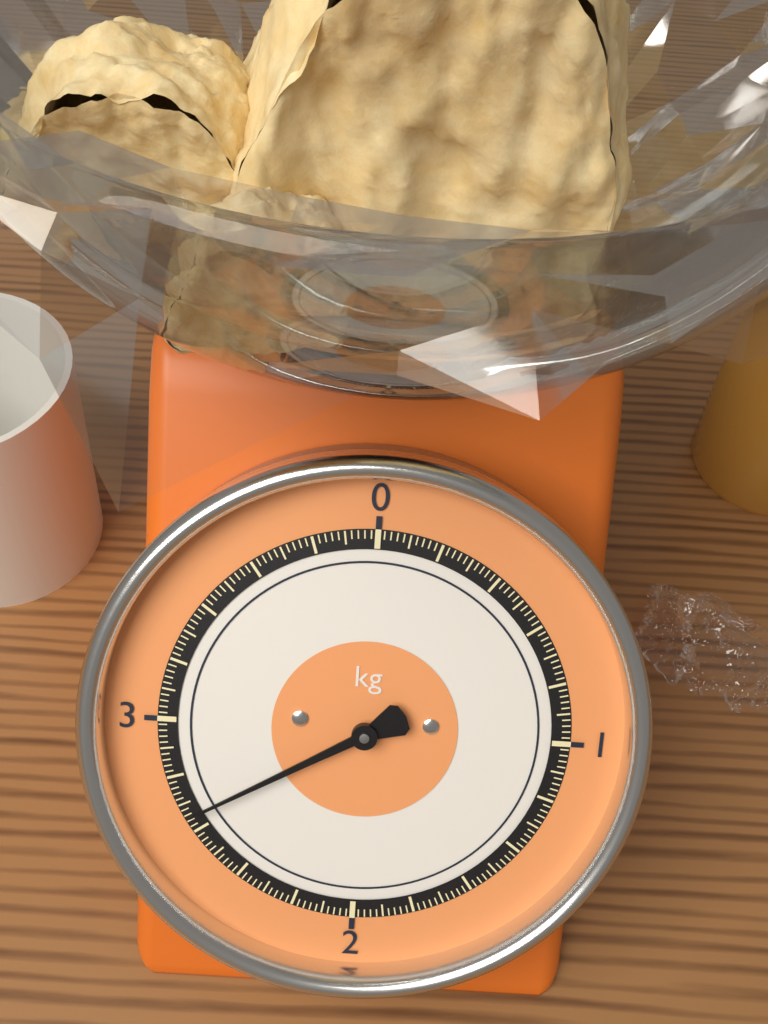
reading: 2.66 kg
